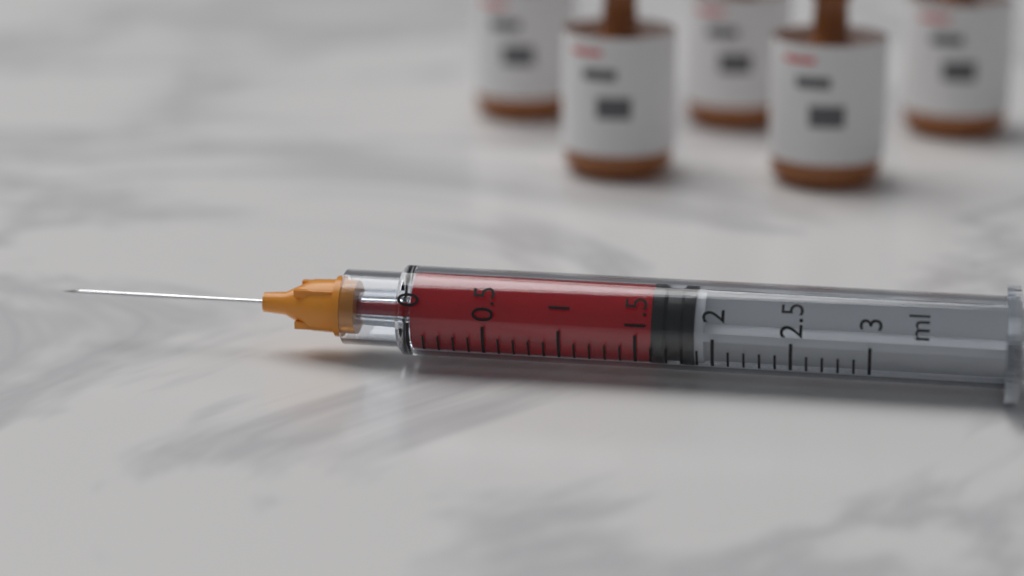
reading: 1.6 ml
